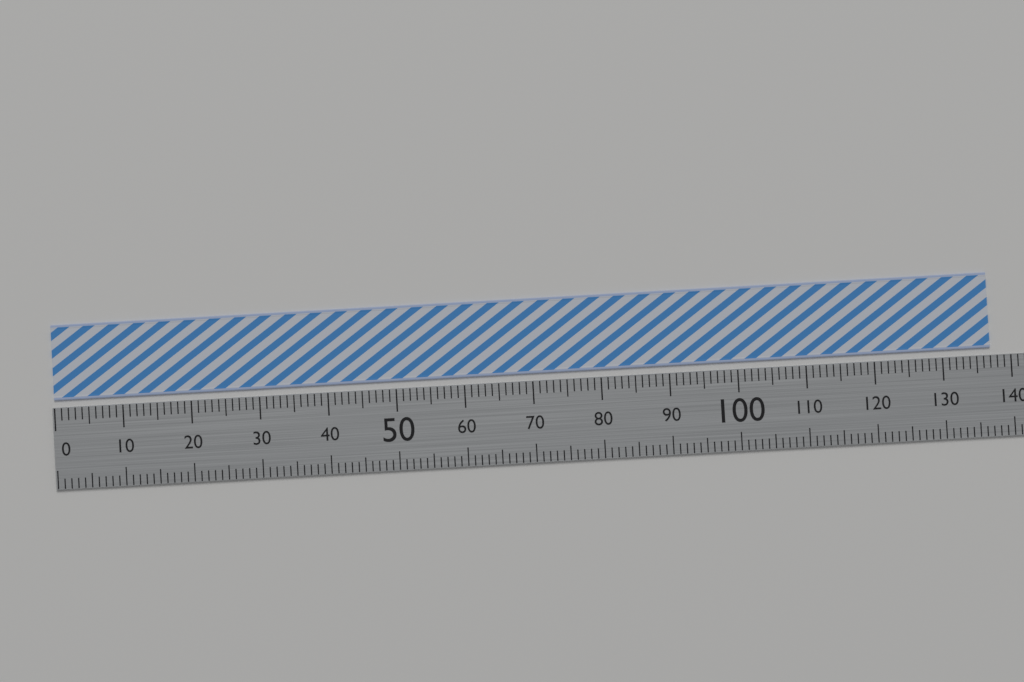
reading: 137 (no unit)
